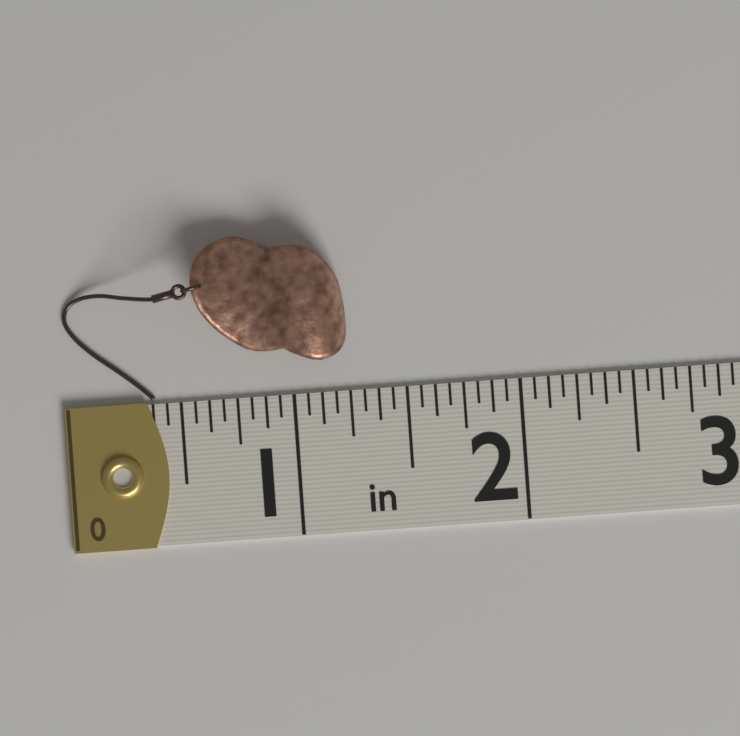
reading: 1.2500 in
